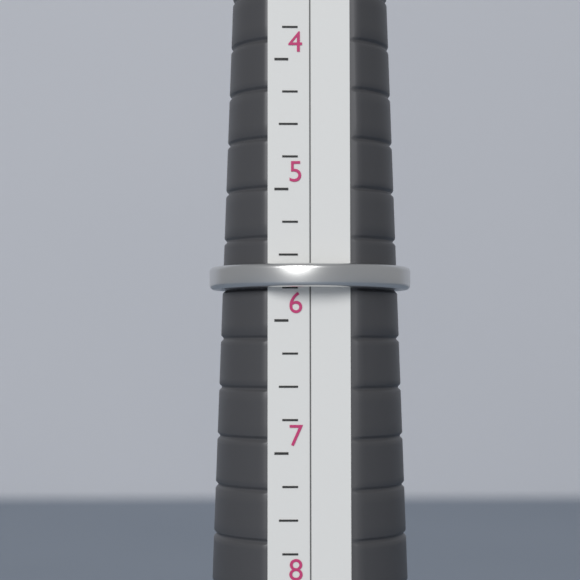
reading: 5.75 (no unit)
